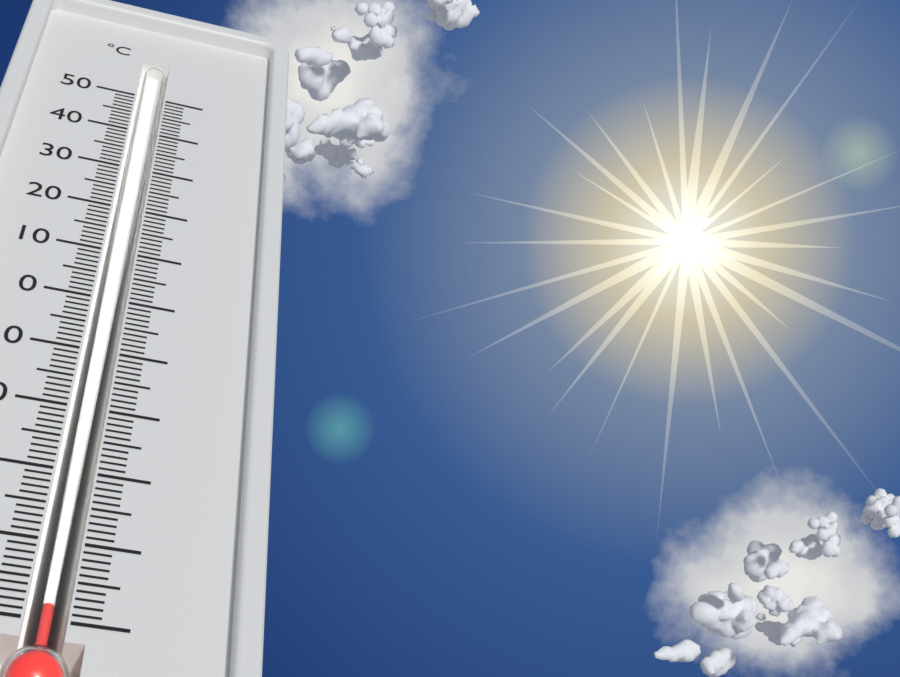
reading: -48 °C
